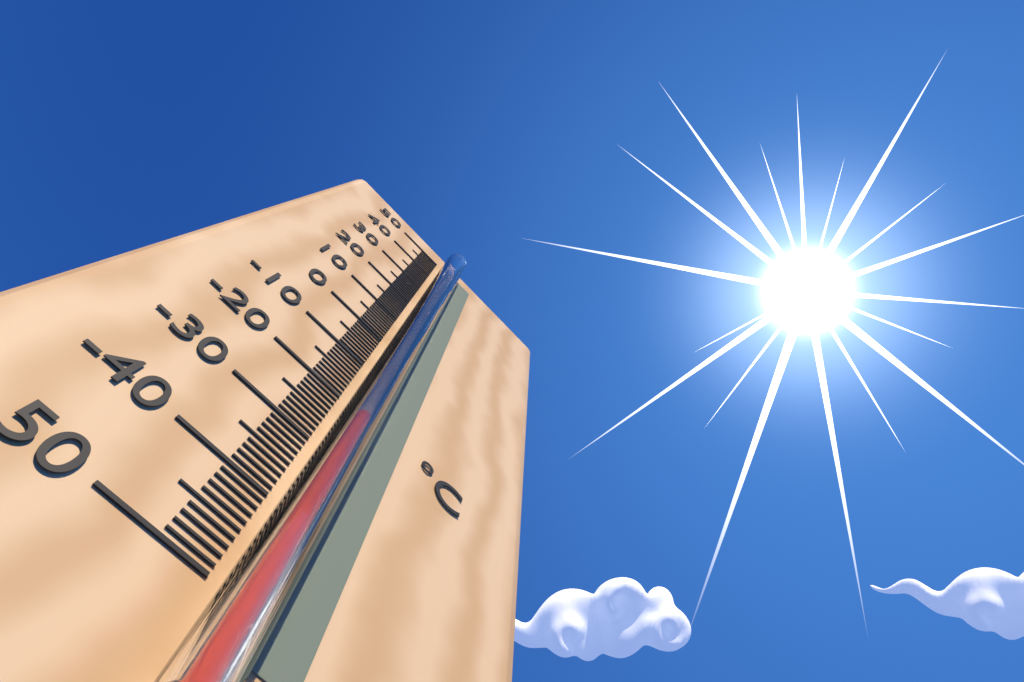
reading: -25 °C
